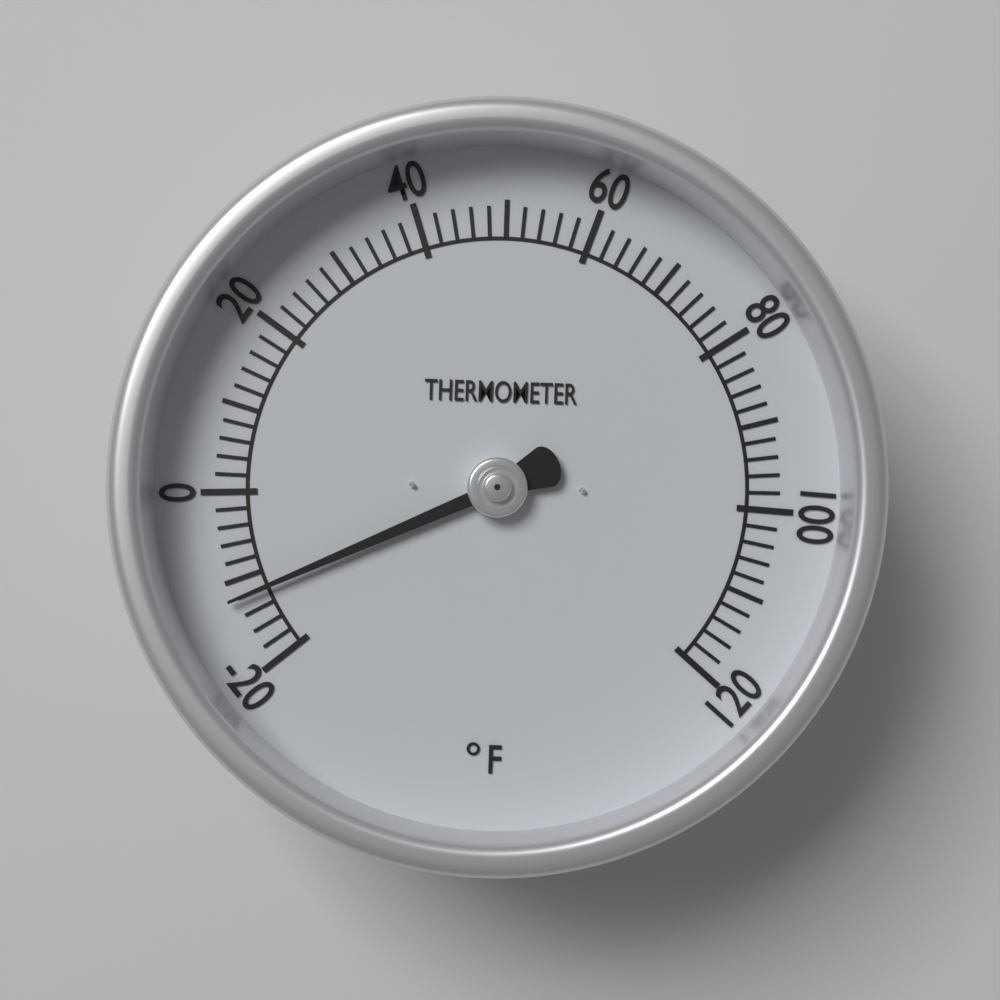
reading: -12 °F
